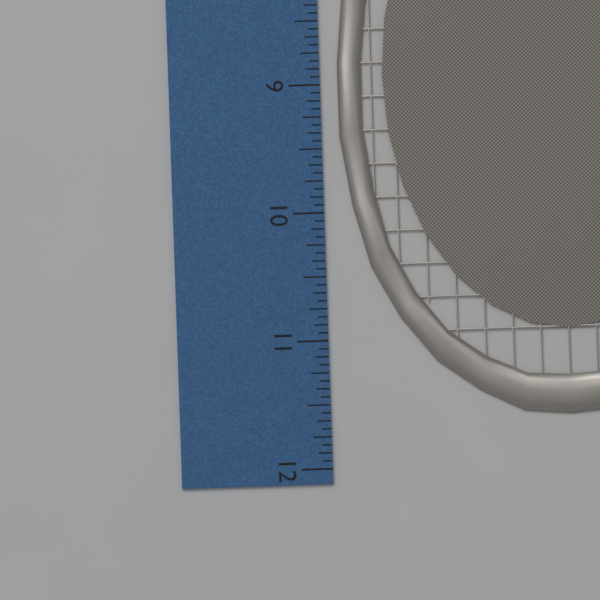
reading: 11.6250 inch
